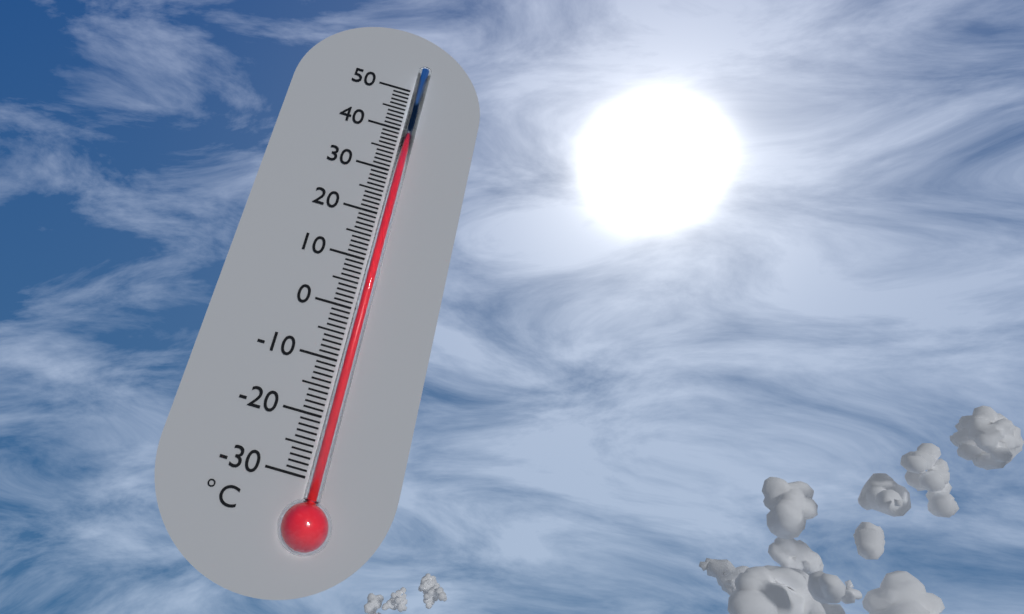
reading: 39 °C
